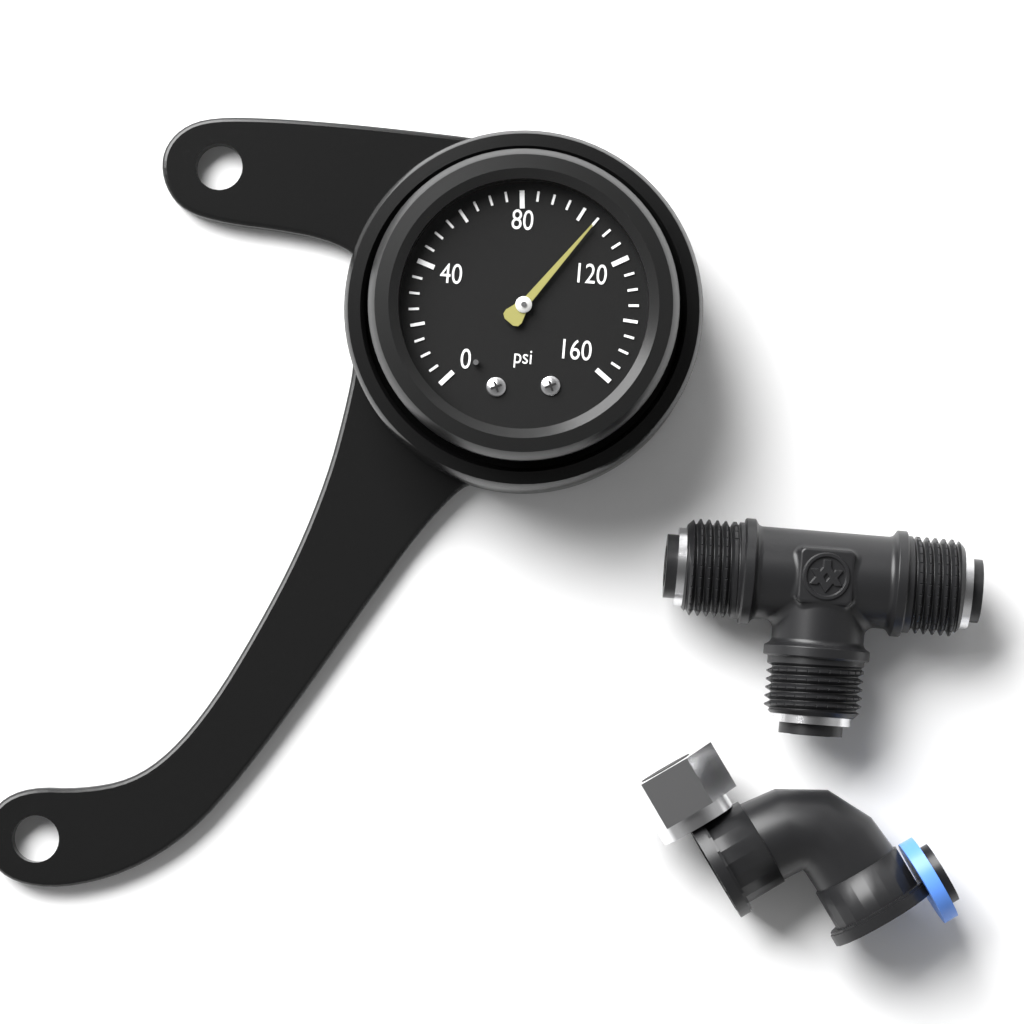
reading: 105 psi
